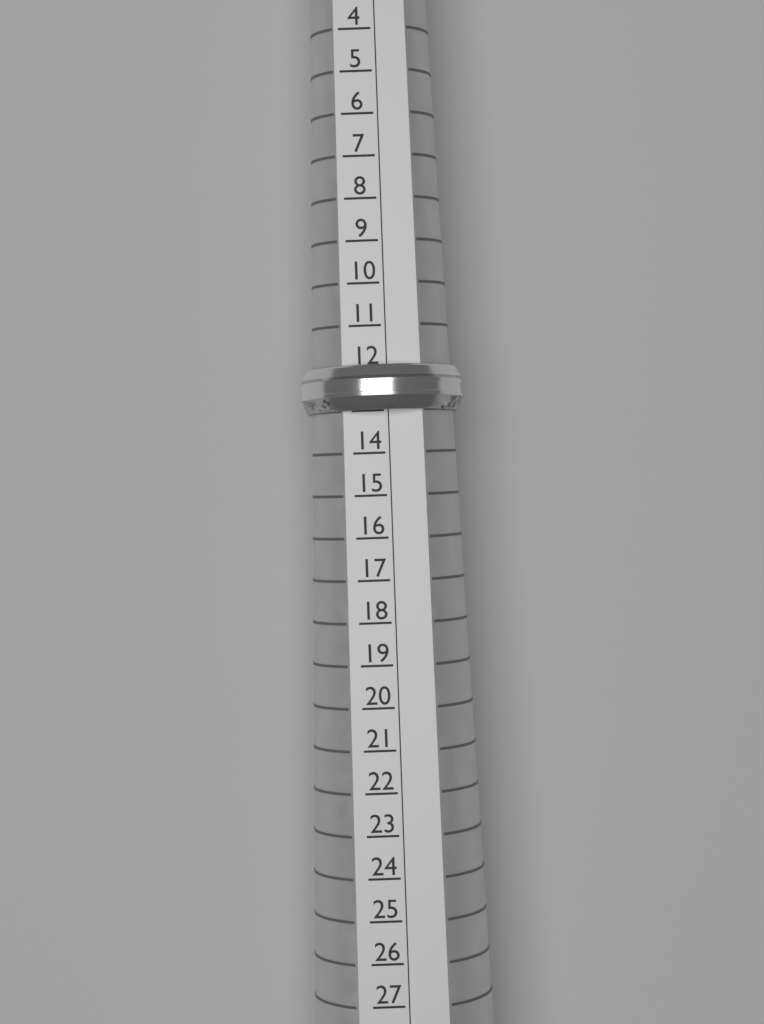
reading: 13 (no unit)
